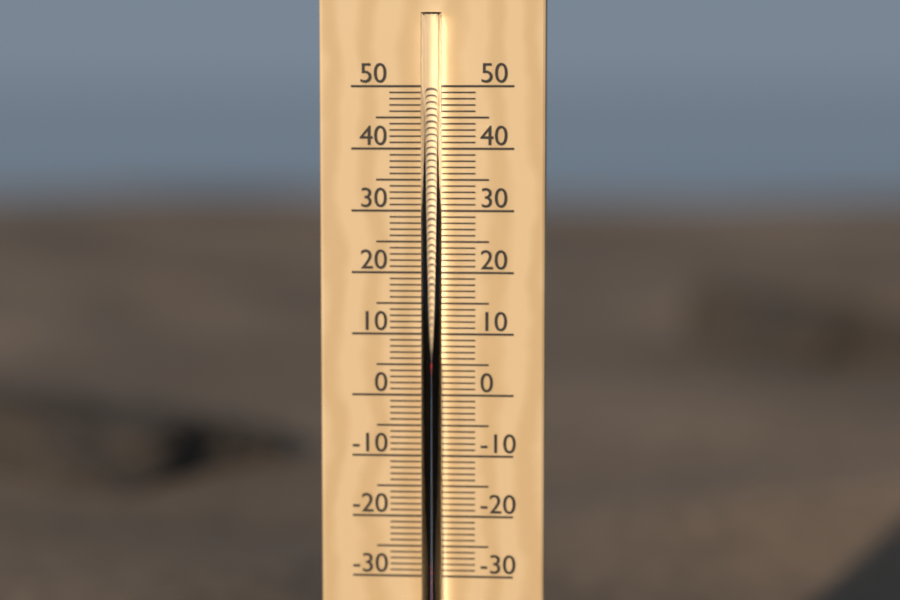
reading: 6 °C
